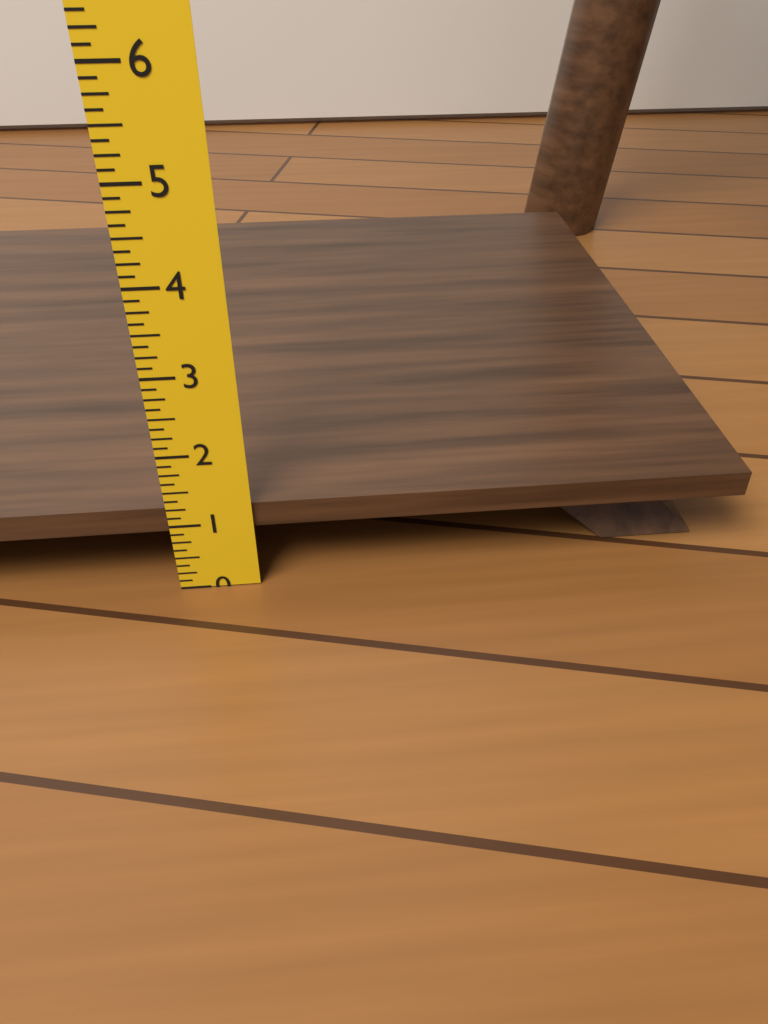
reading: 1.250 in
